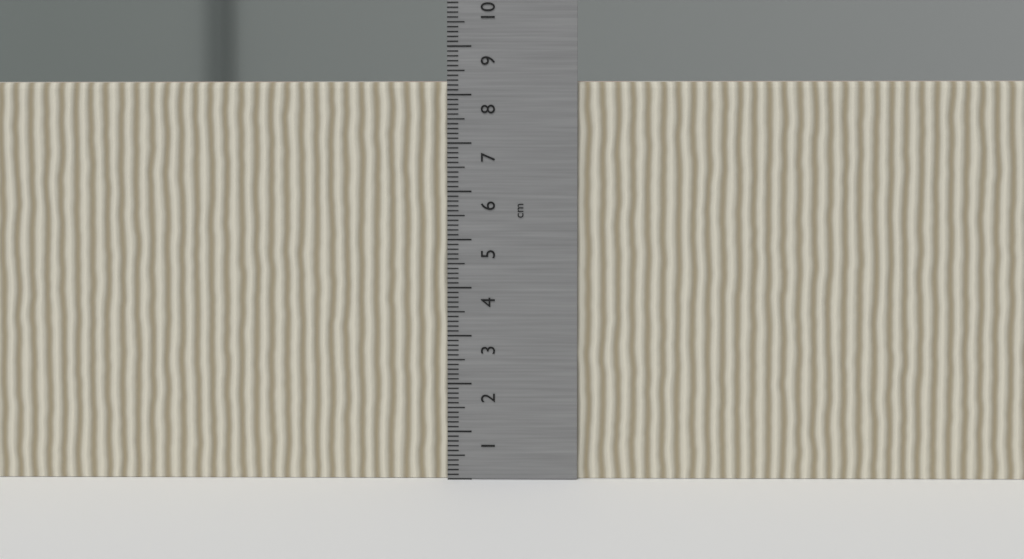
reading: 8.3 cm
